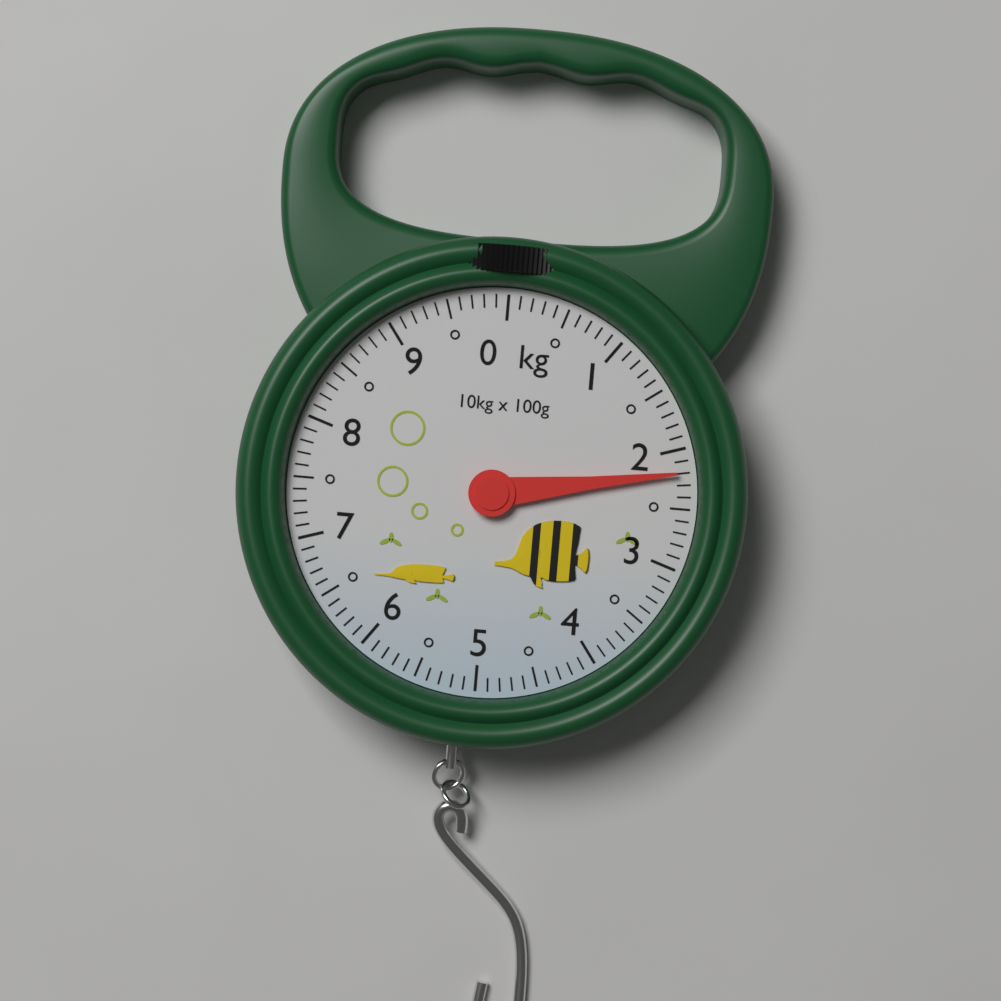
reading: 2.2 kg
